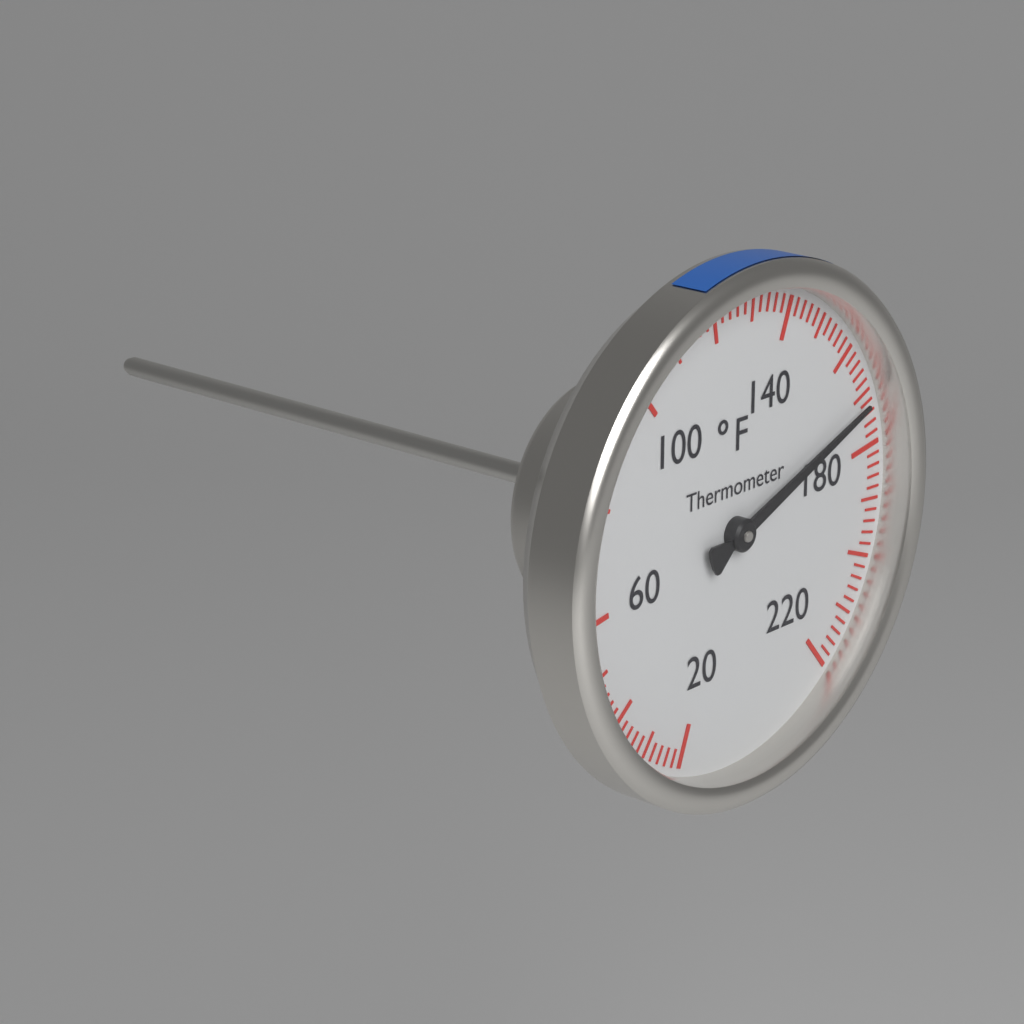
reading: 172 °F
